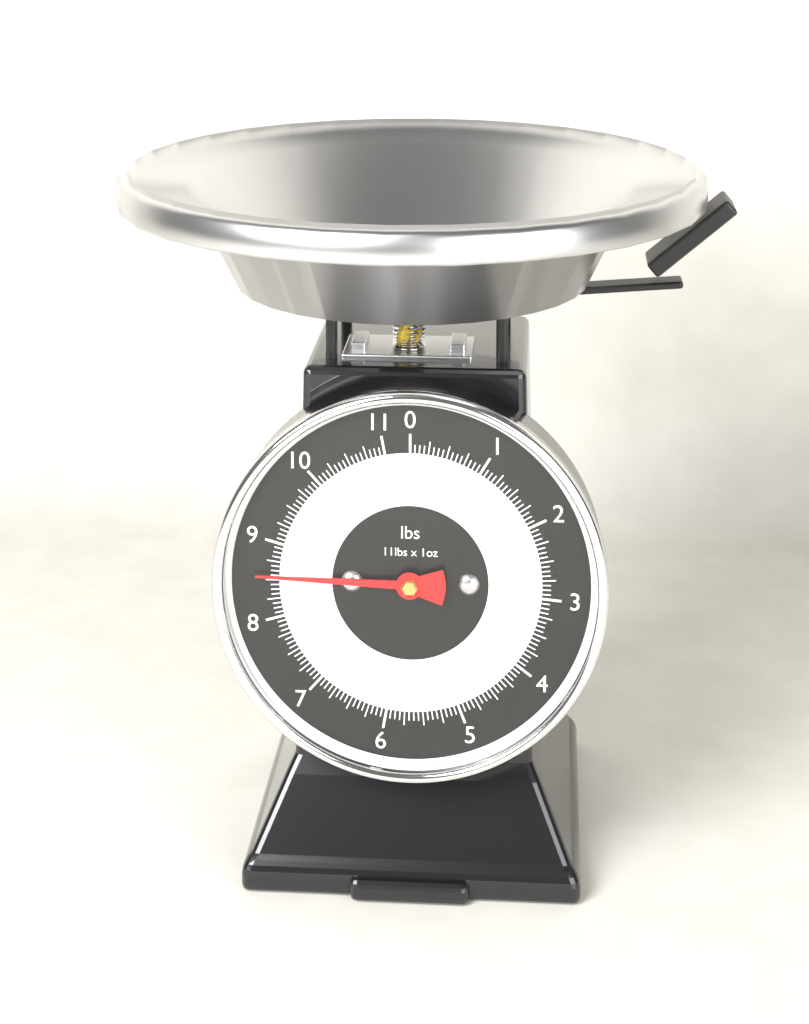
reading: 8.5625 lbs
